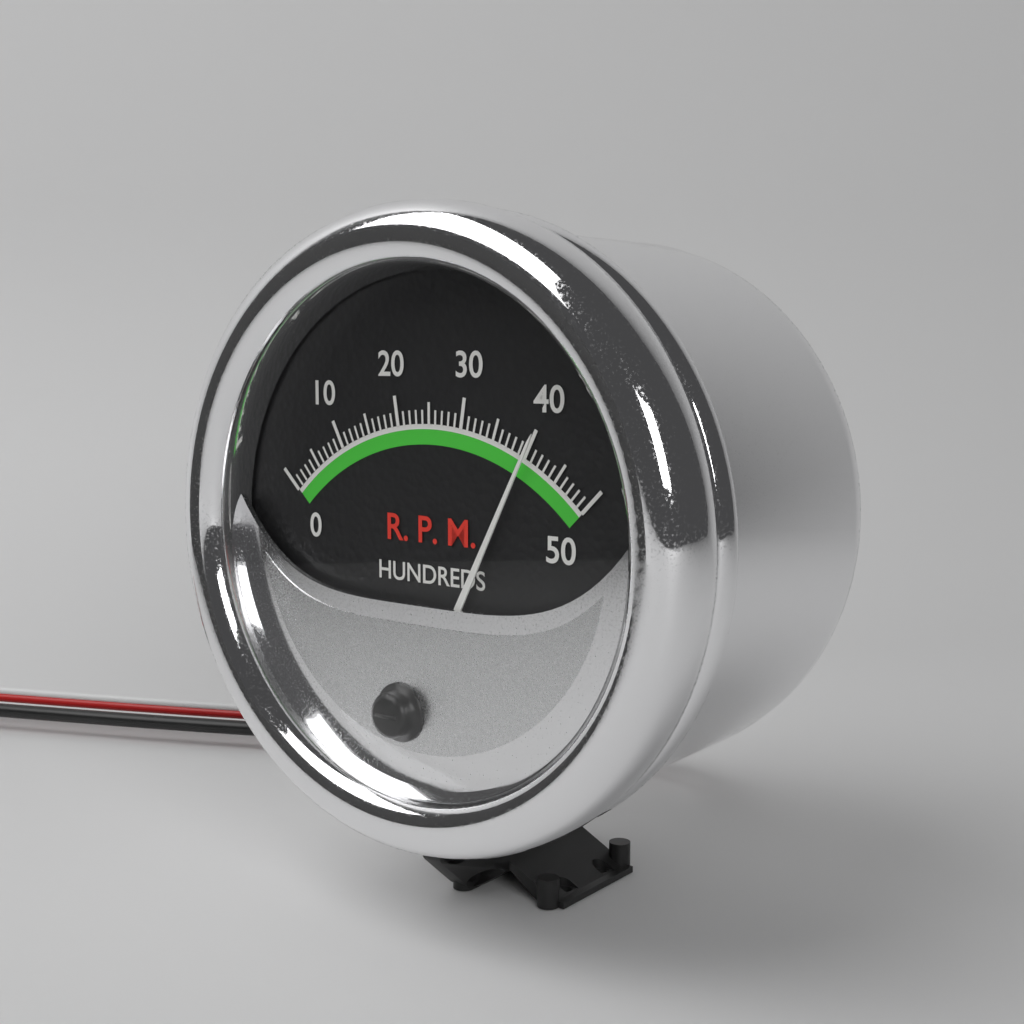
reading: 40 RPM x100
